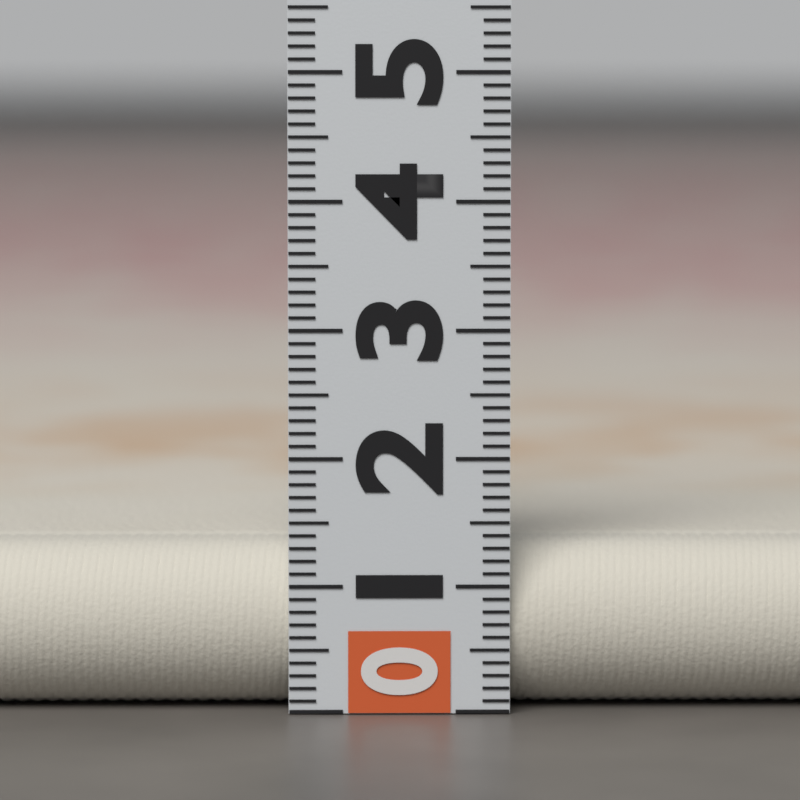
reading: 1.3 (no unit)
